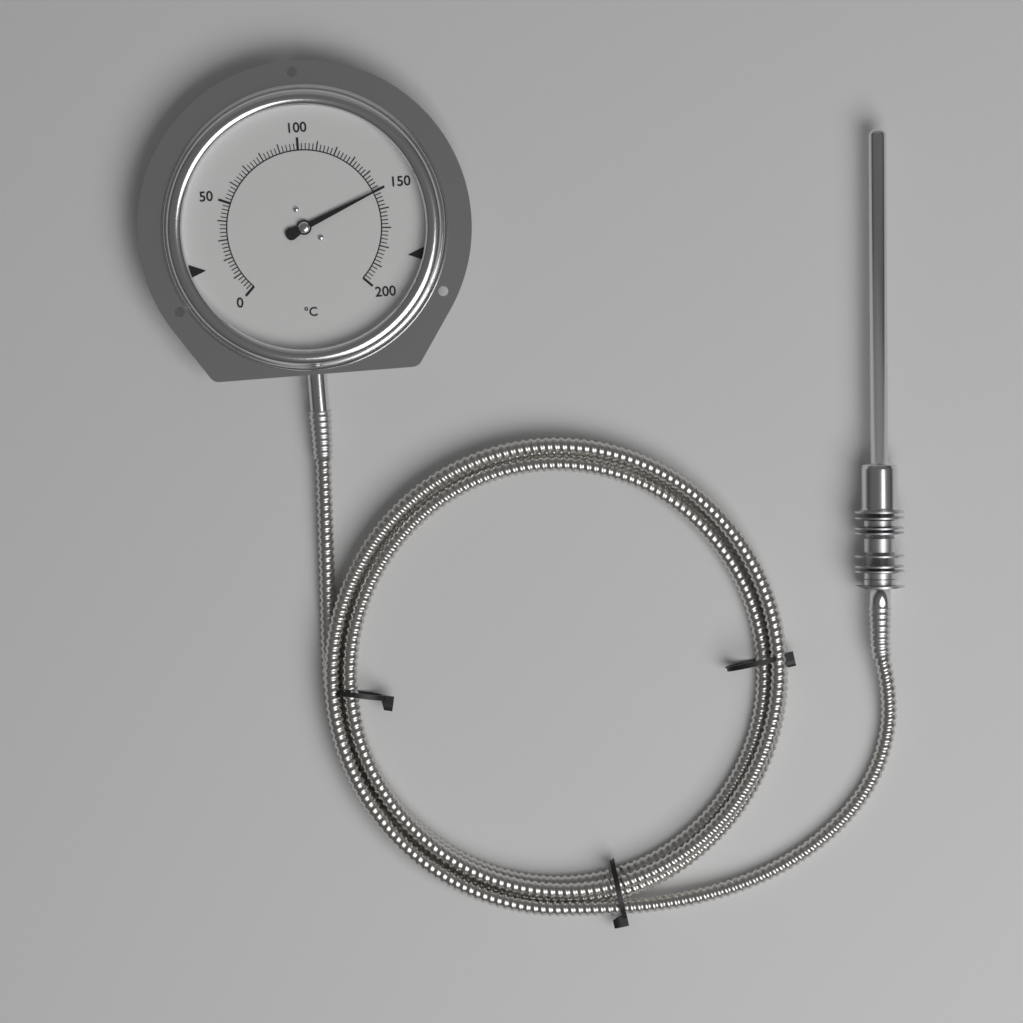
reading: 150 °C
